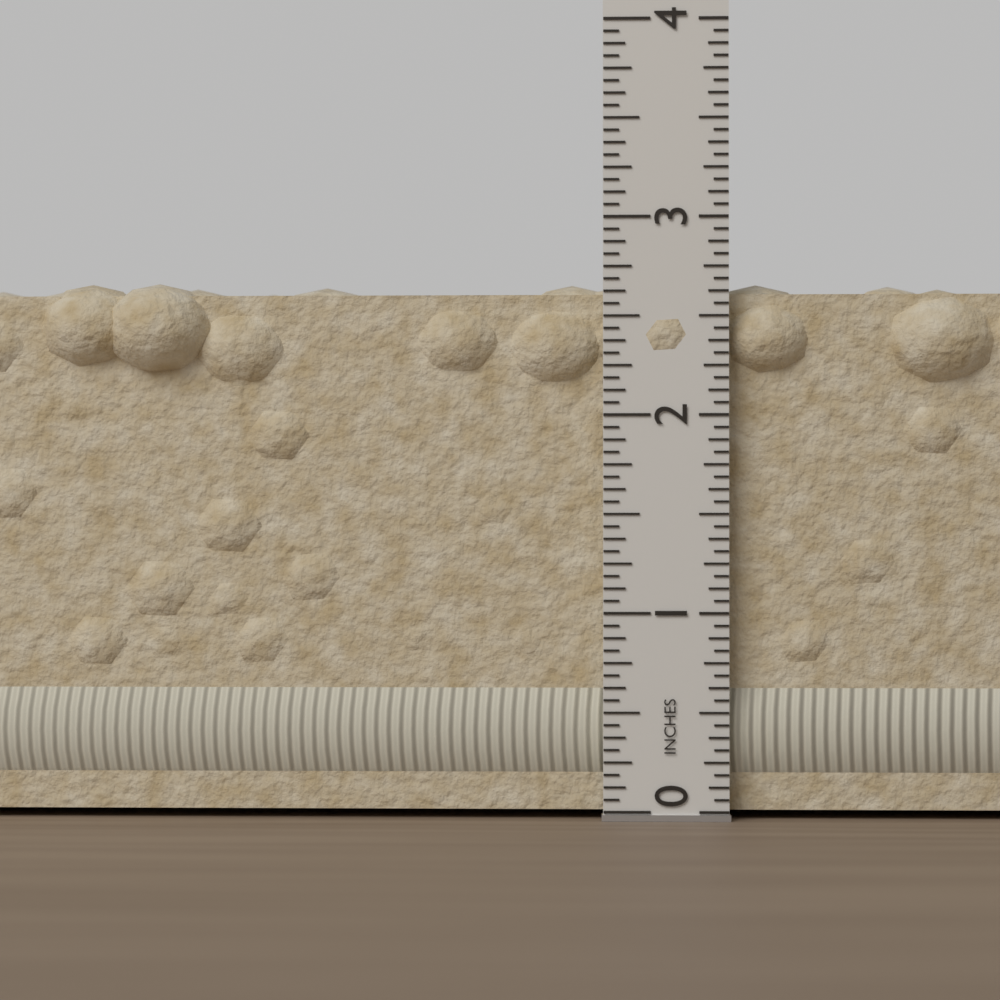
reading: 2.6875 in
